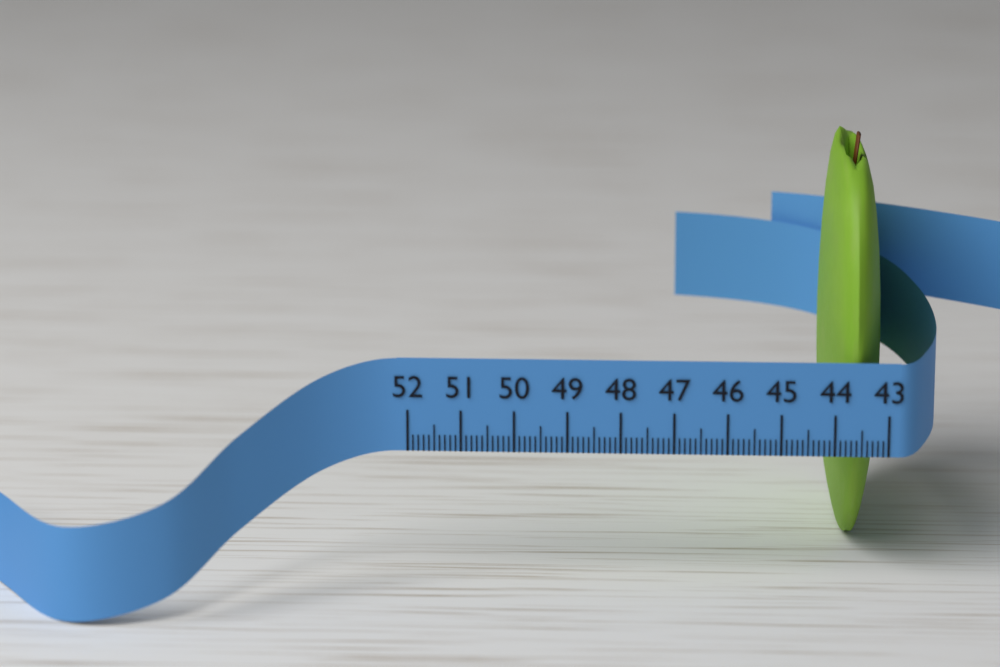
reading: 44.2 (no unit)
